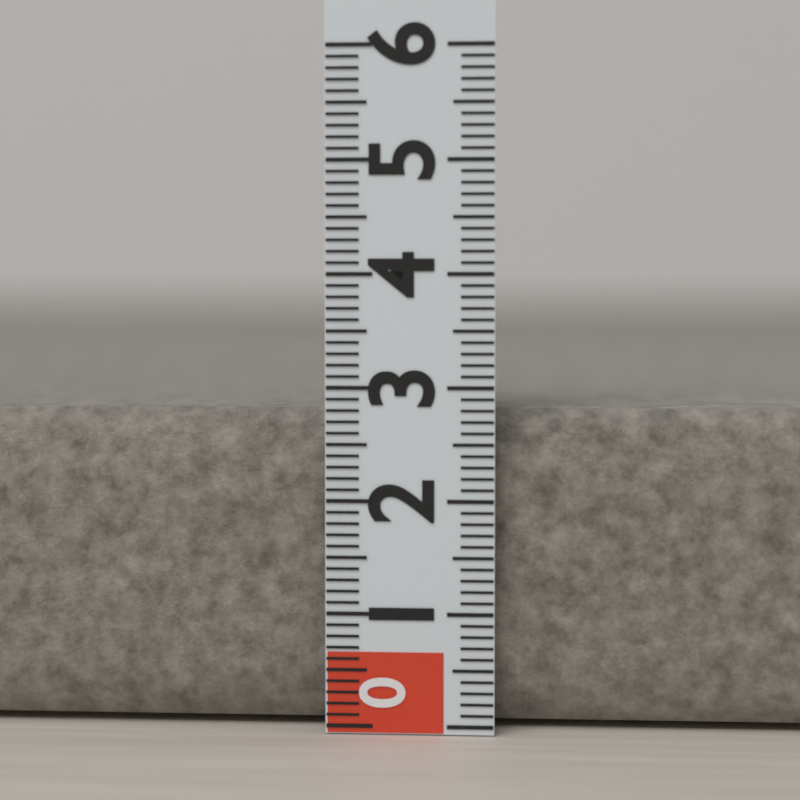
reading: 2.8 (no unit)
